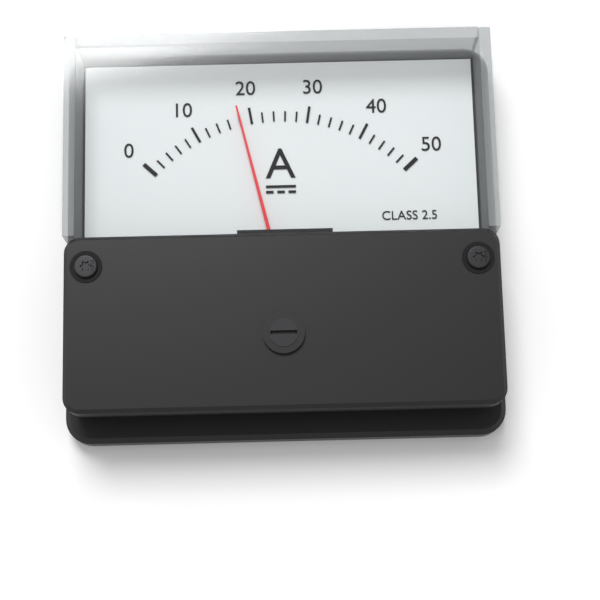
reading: 18 A
